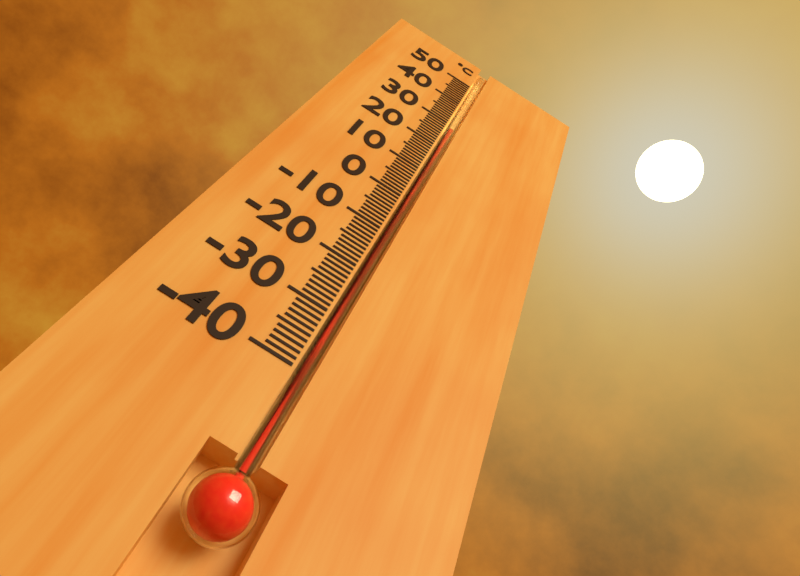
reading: 28 °C
